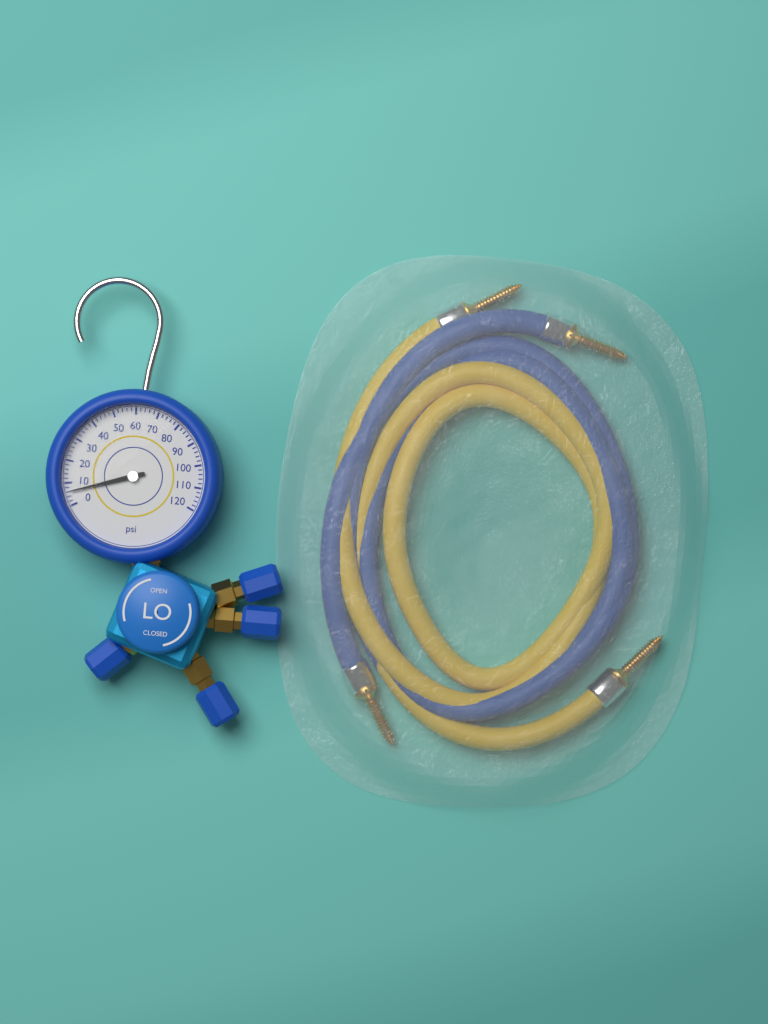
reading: 6 psi
